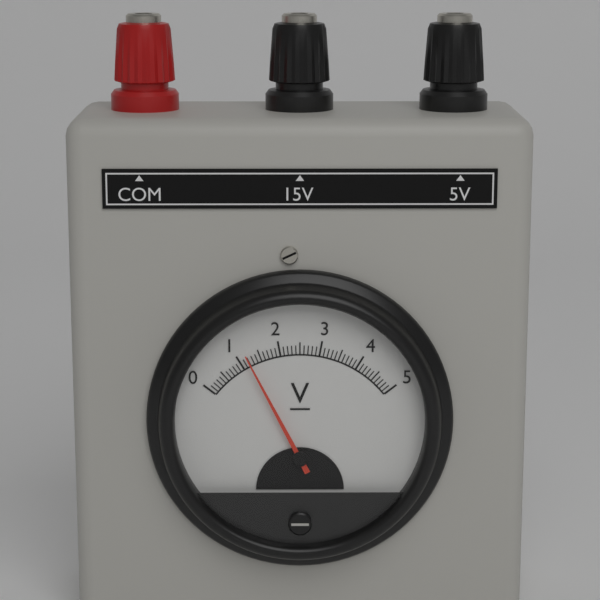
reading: 1.2 V
